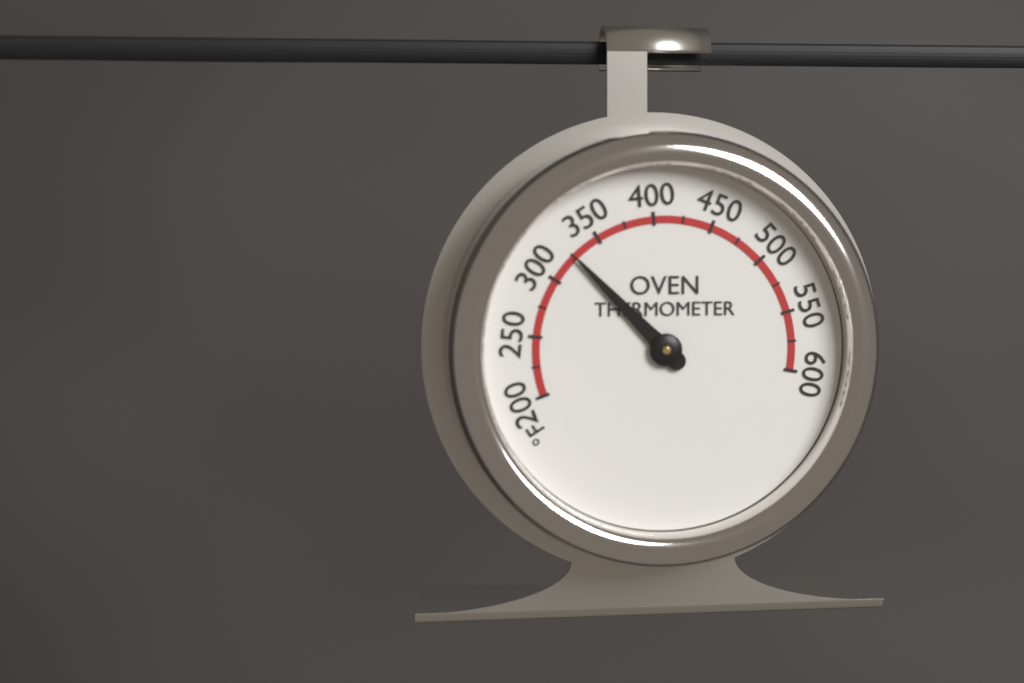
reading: 325 °F
